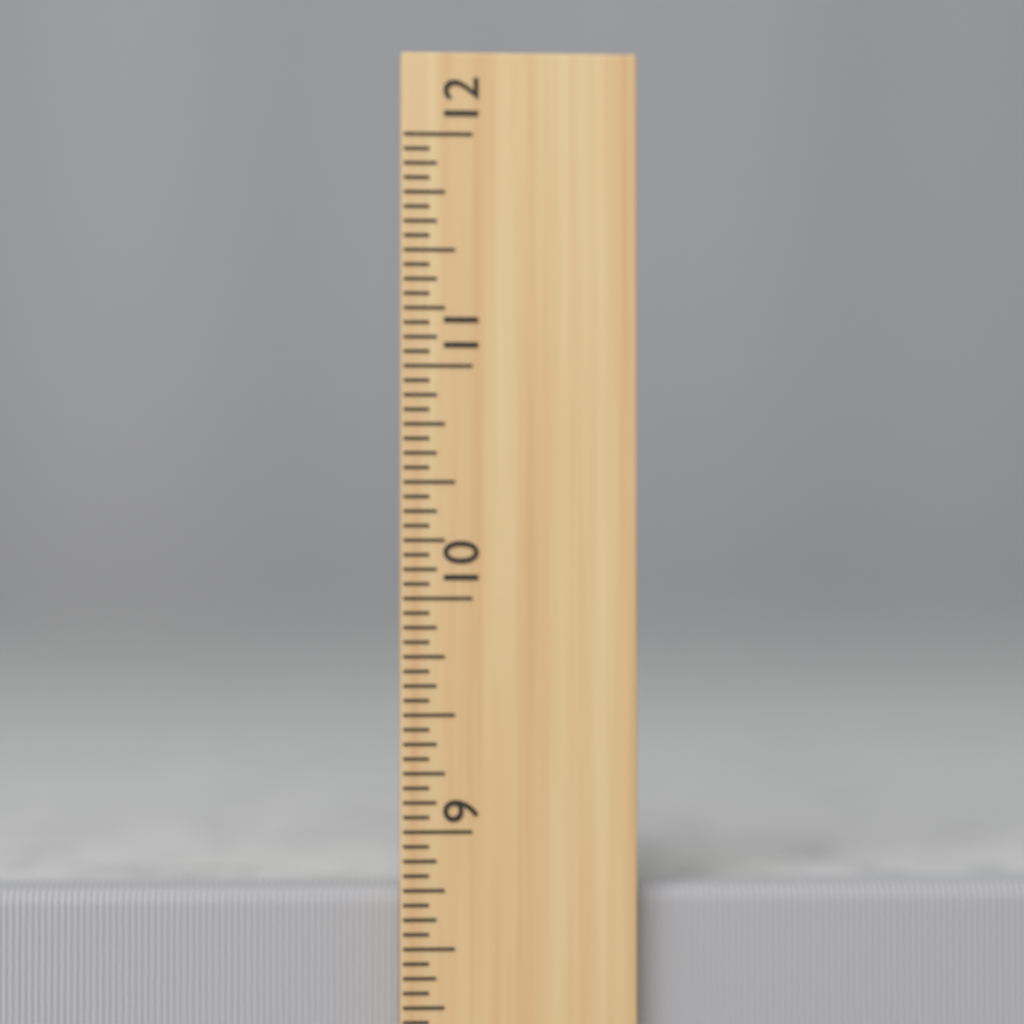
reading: 8.7500 inch
